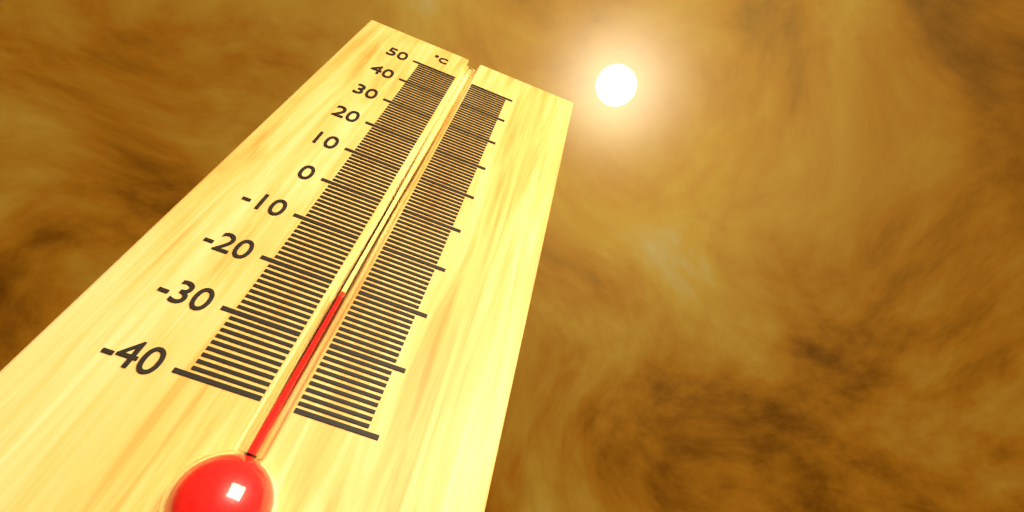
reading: -21 °C
